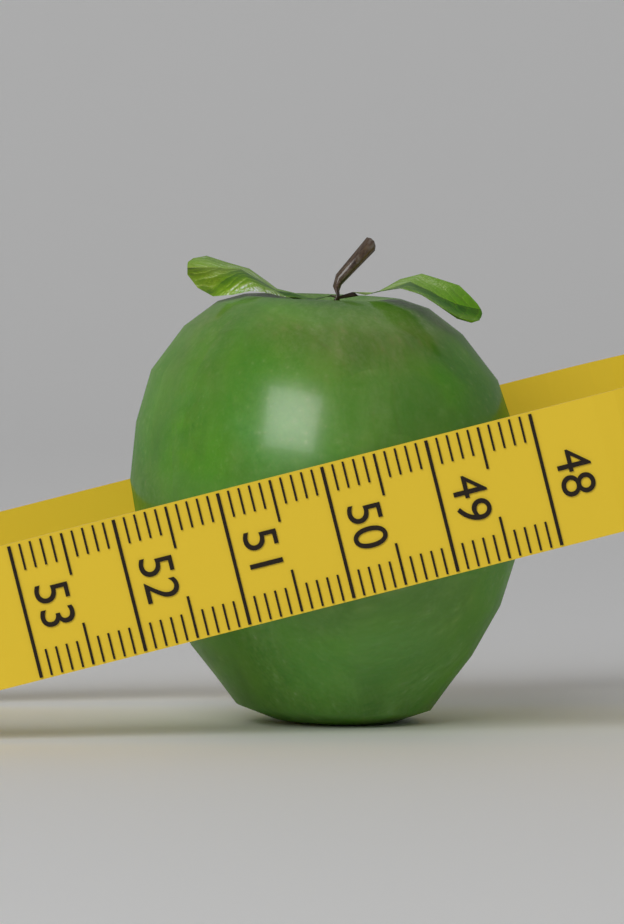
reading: 51.7 (no unit)
